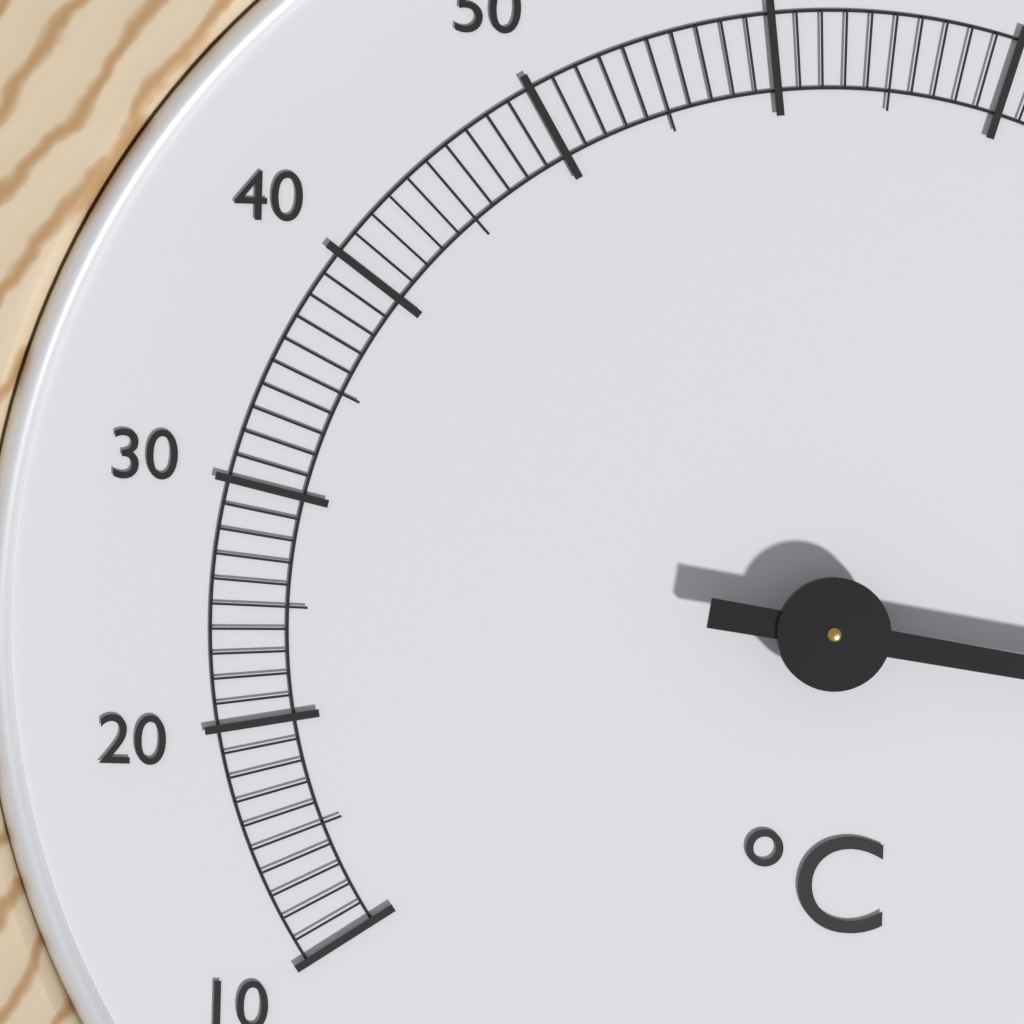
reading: 105 °C
